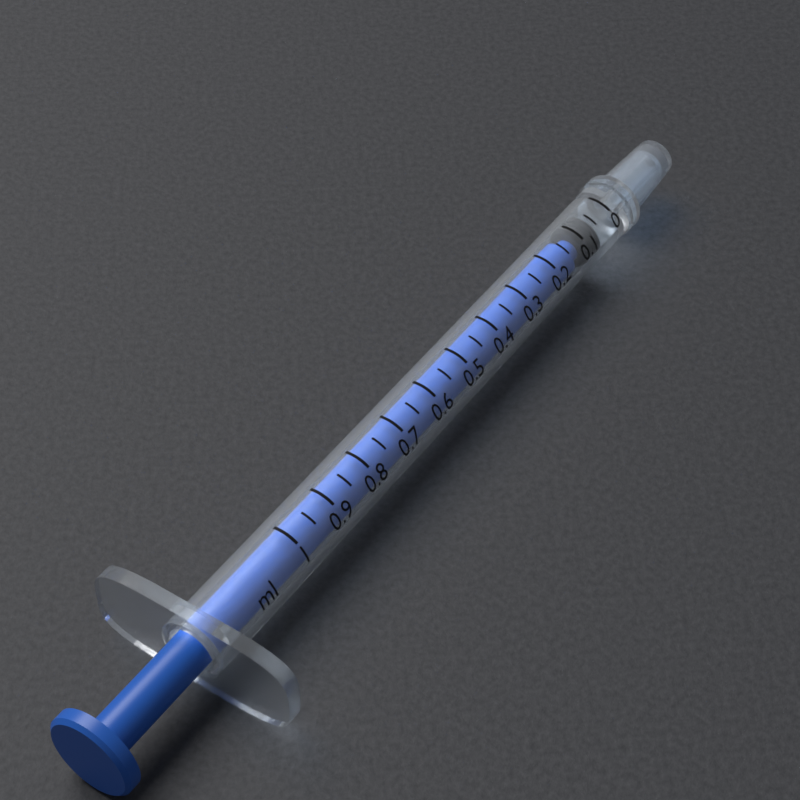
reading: 0.05 ml
